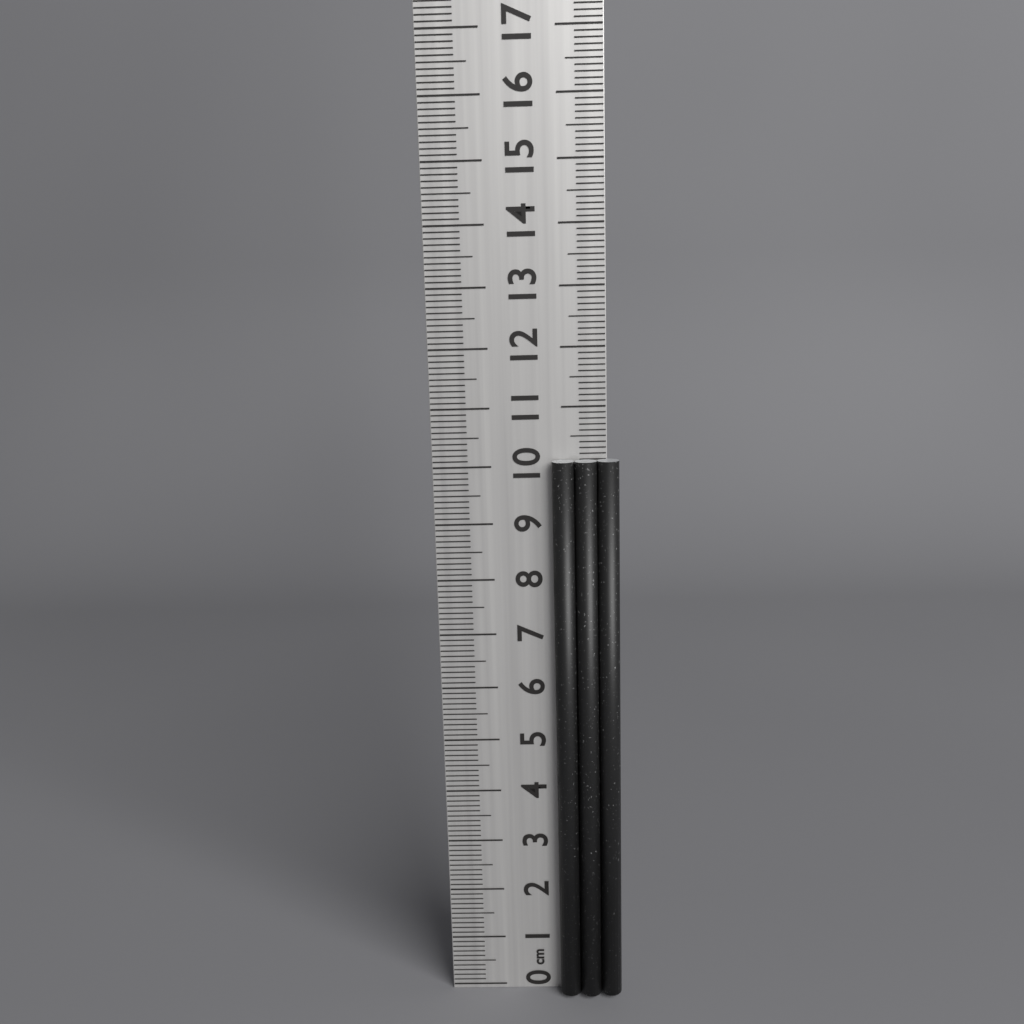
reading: 10.1 cm
